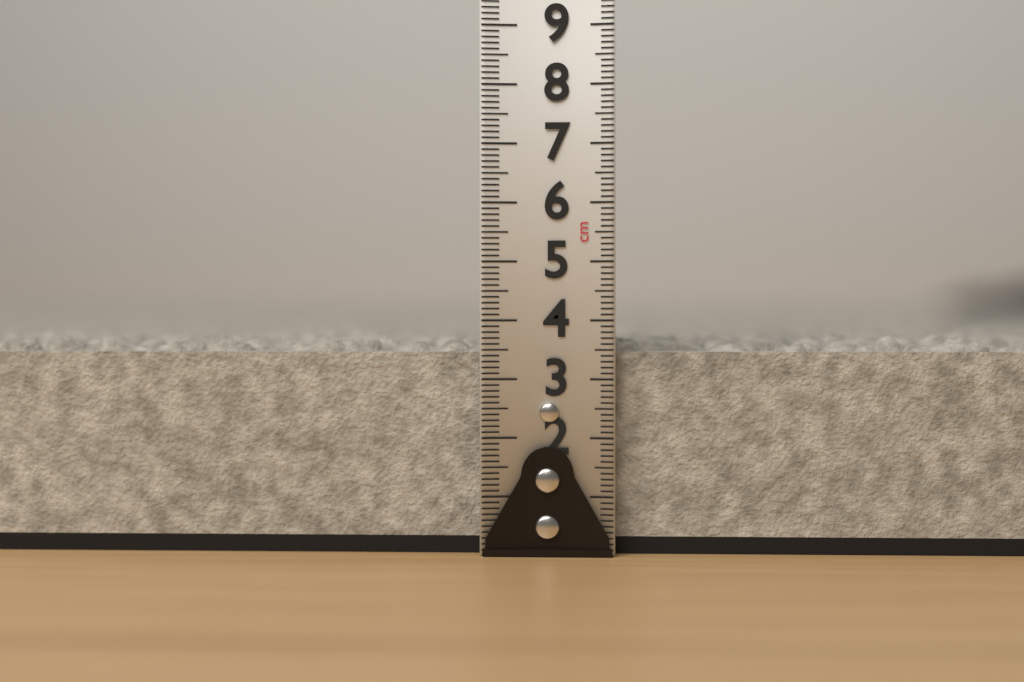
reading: 3.8 cm
